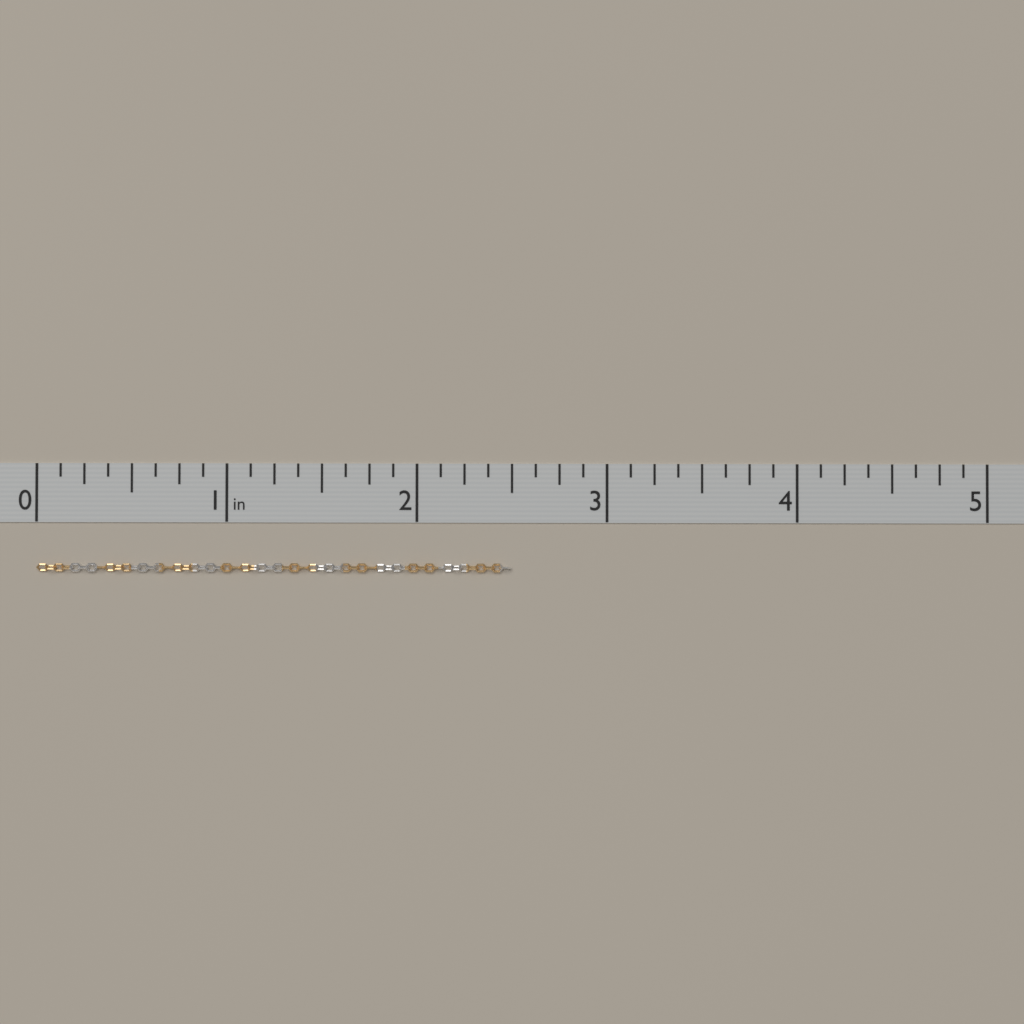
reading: 2.500 in
